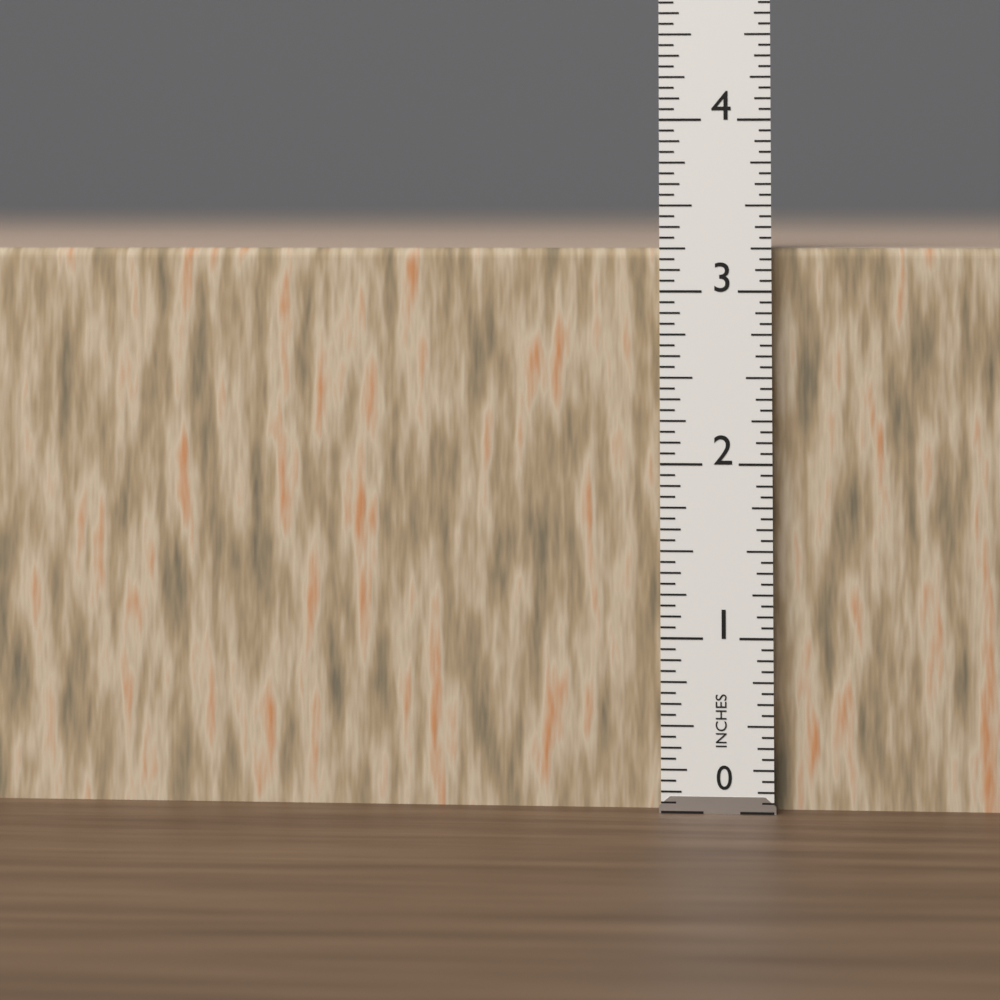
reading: 3.2500 in
